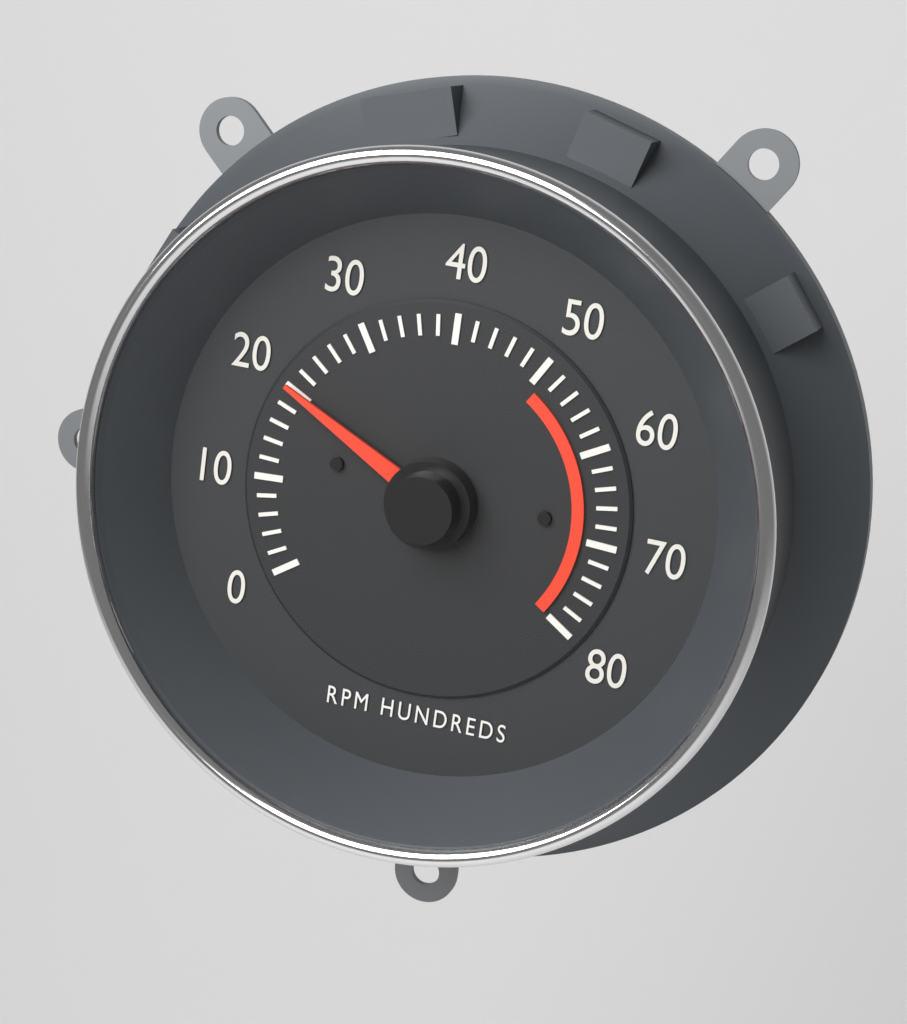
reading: 2000 RPM
